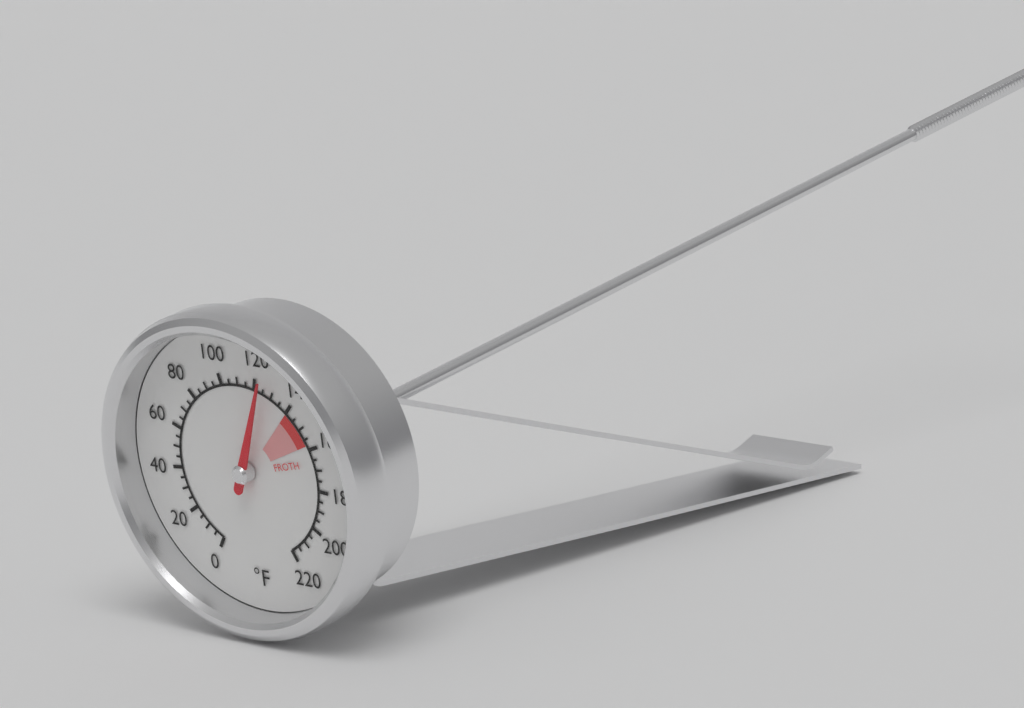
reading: 125 °F
